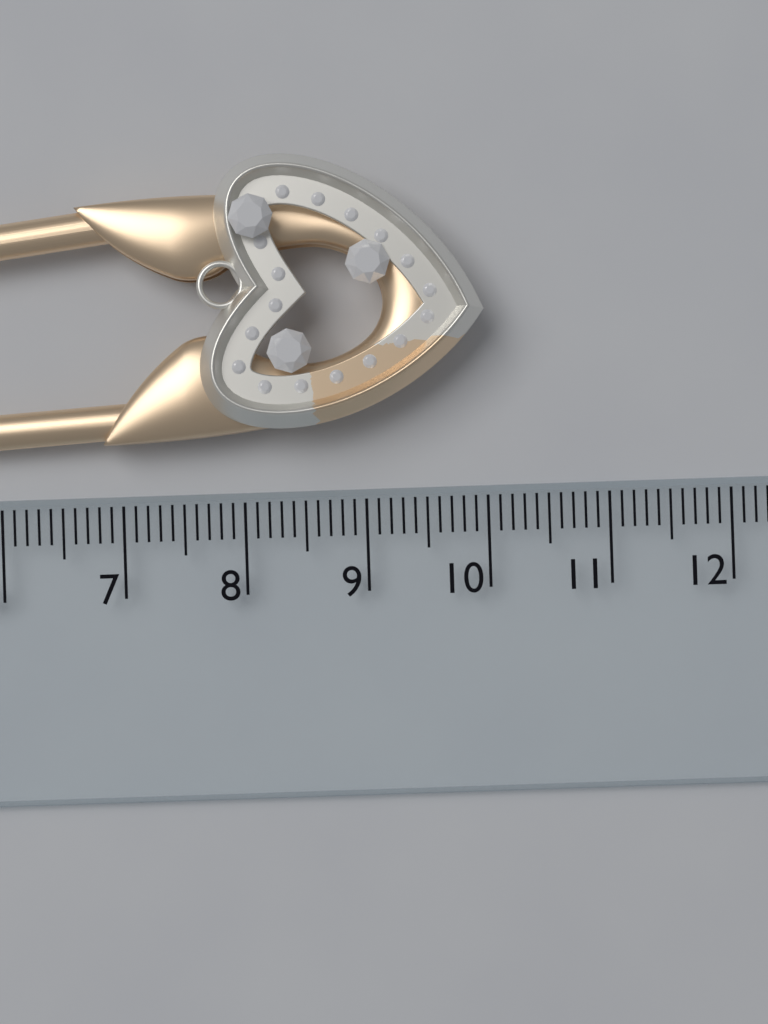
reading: 10.0 cm
